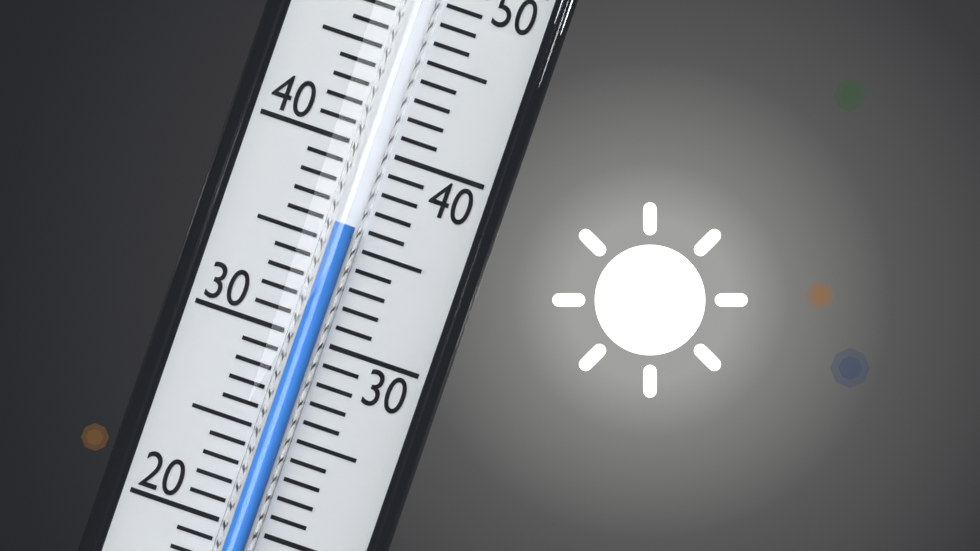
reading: 36 (no unit)
